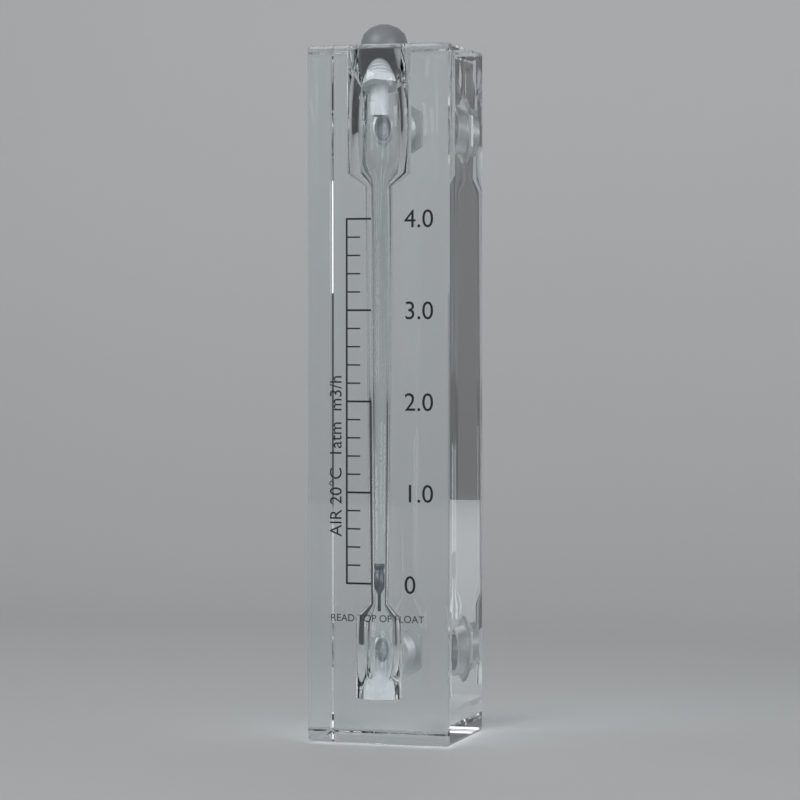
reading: 0.2 m3/h
